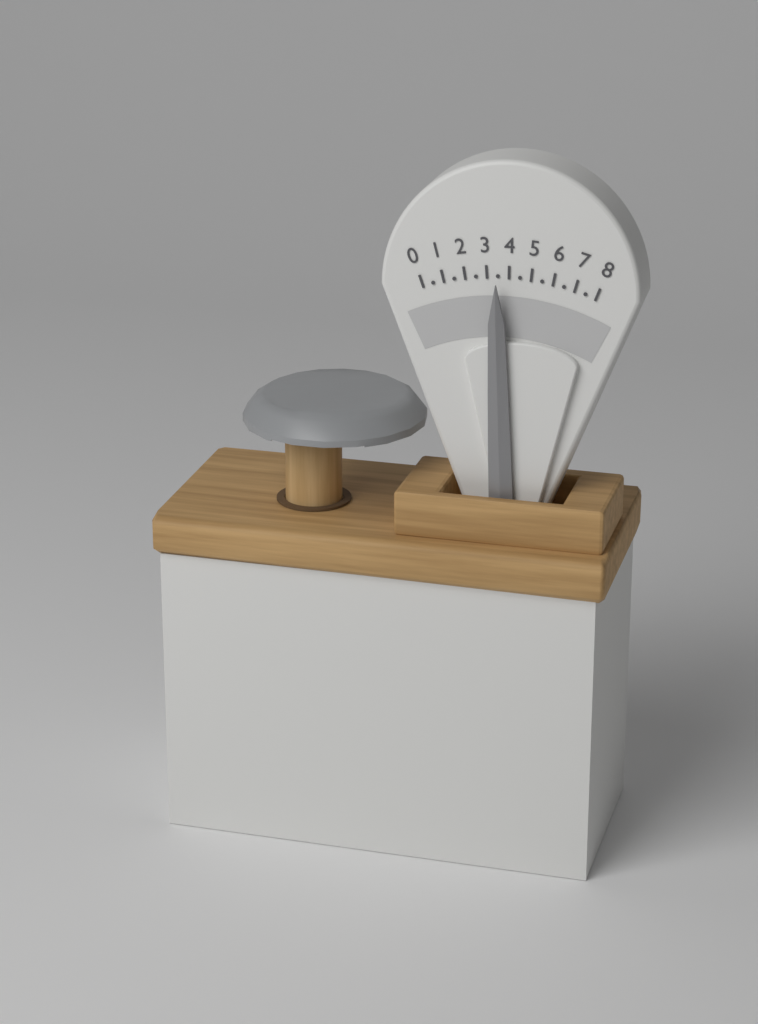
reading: 3.5 (no unit)
